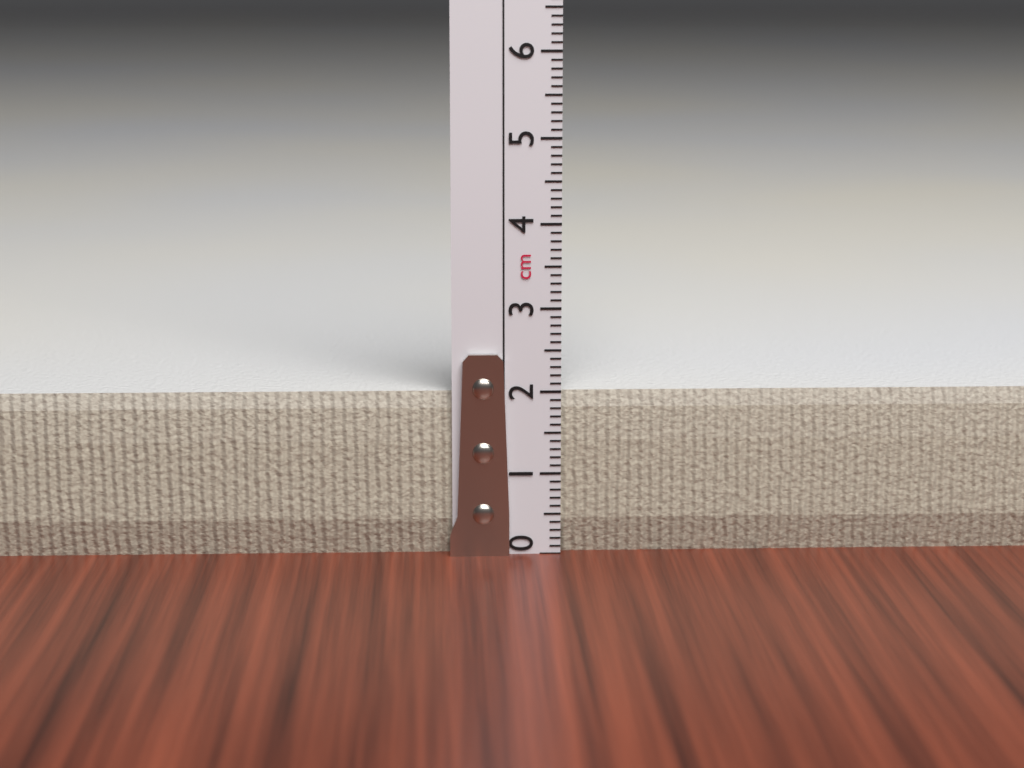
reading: 2.0 cm
